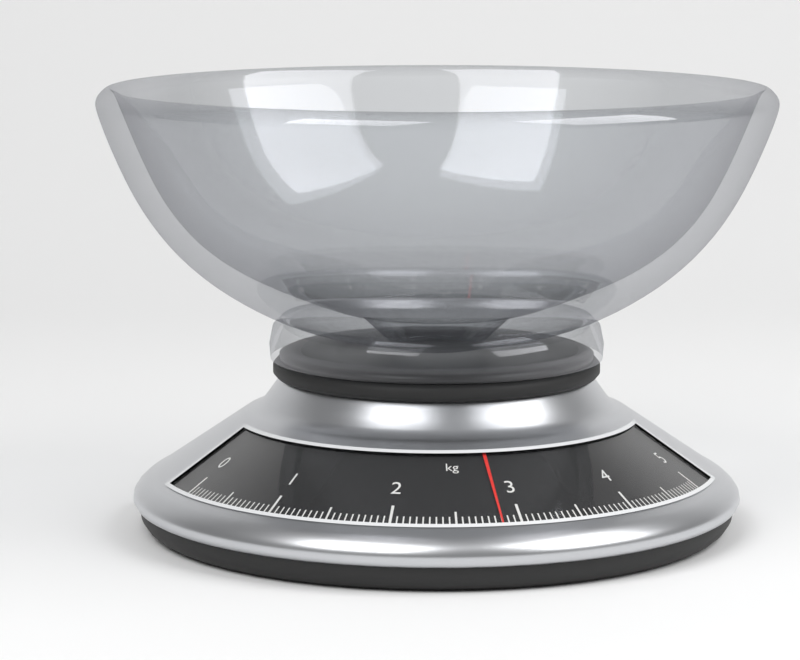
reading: 2.85 kg
